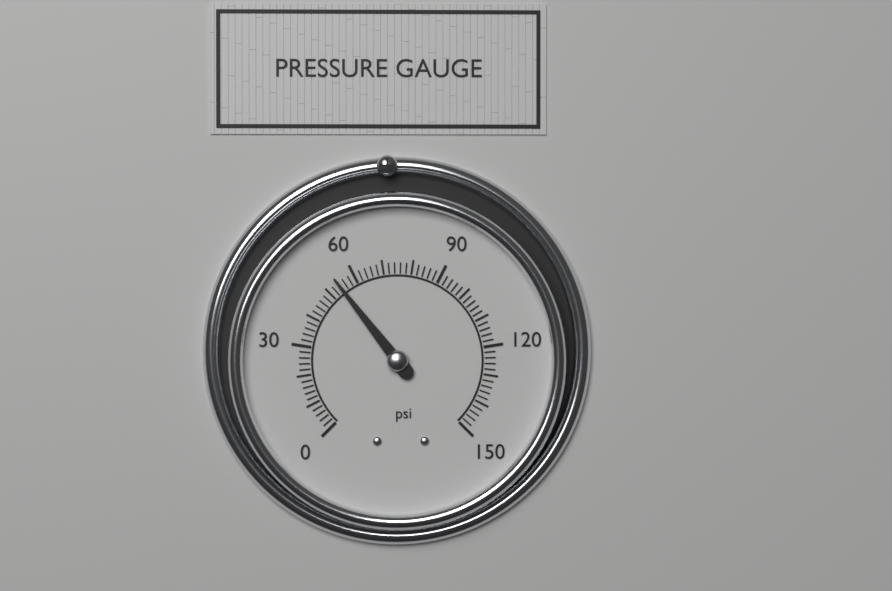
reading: 54 psi
